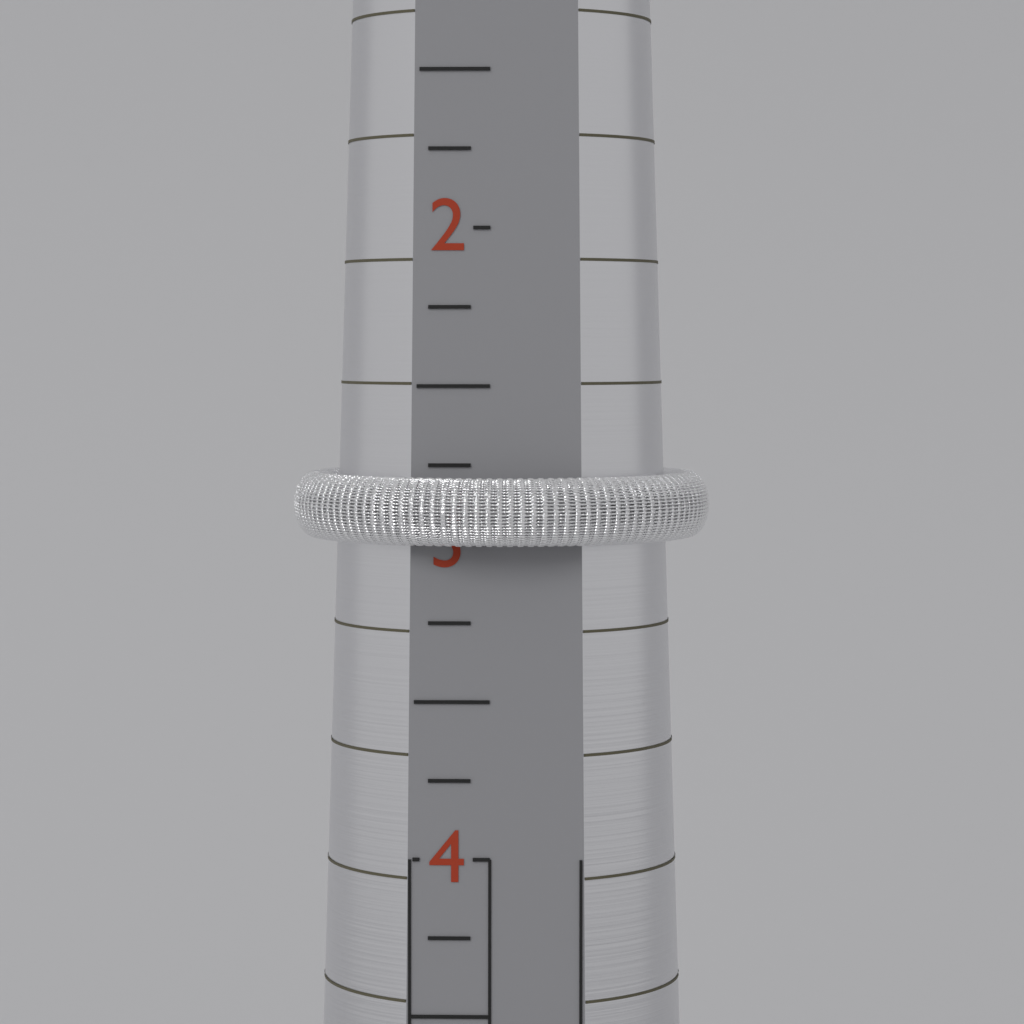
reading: 3.00 (no unit)
